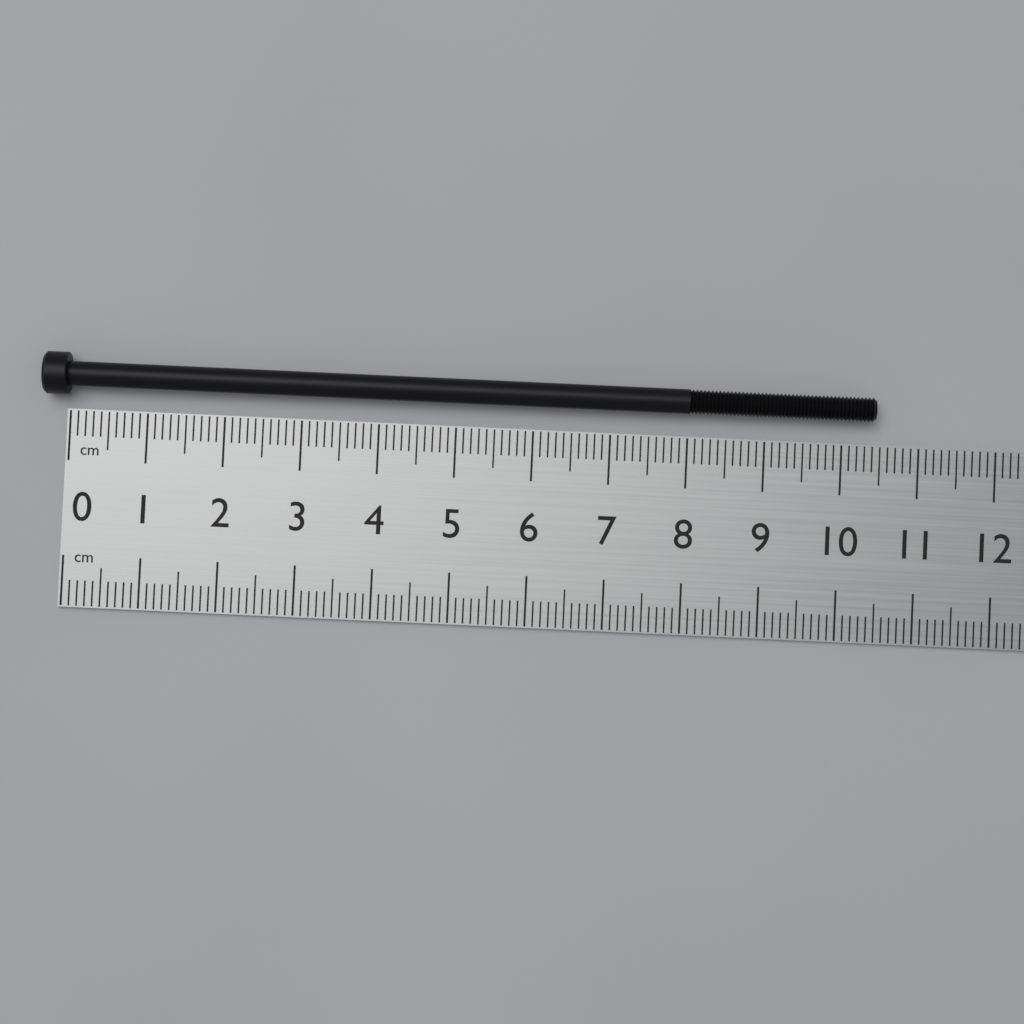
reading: 10.4 cm
